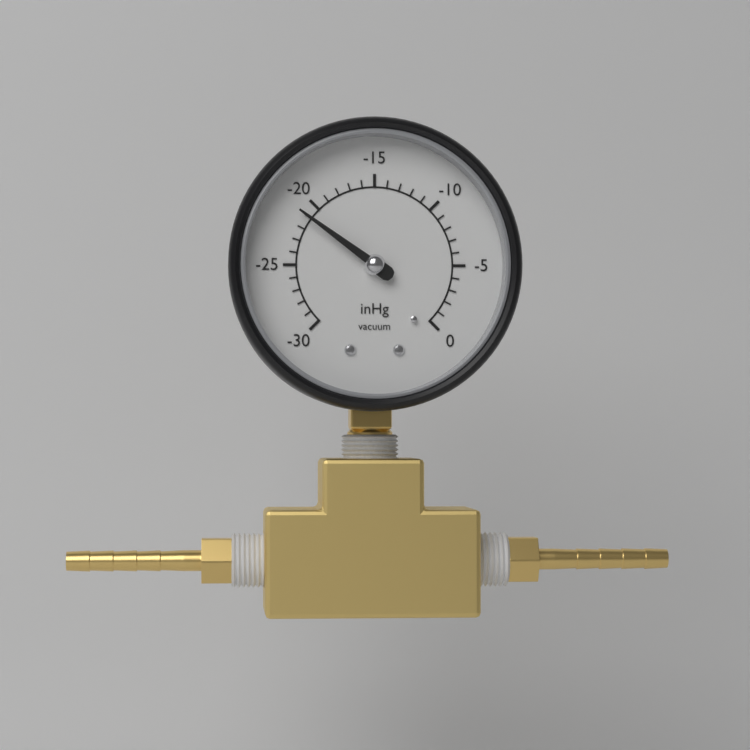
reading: -21 inHg
